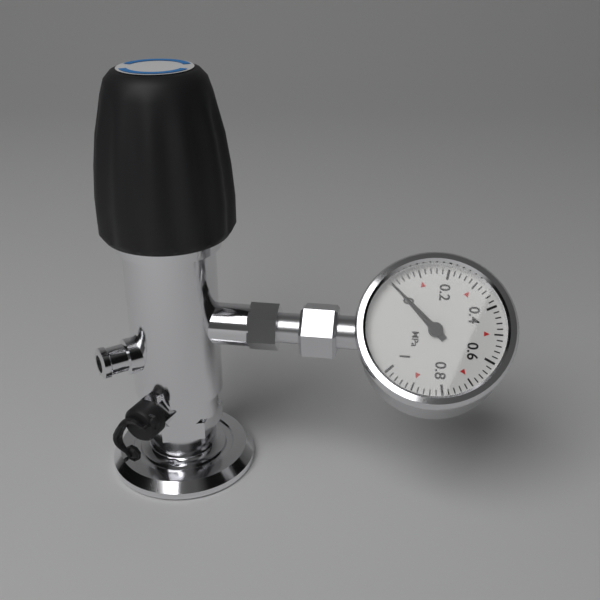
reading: 0.00 MPa
